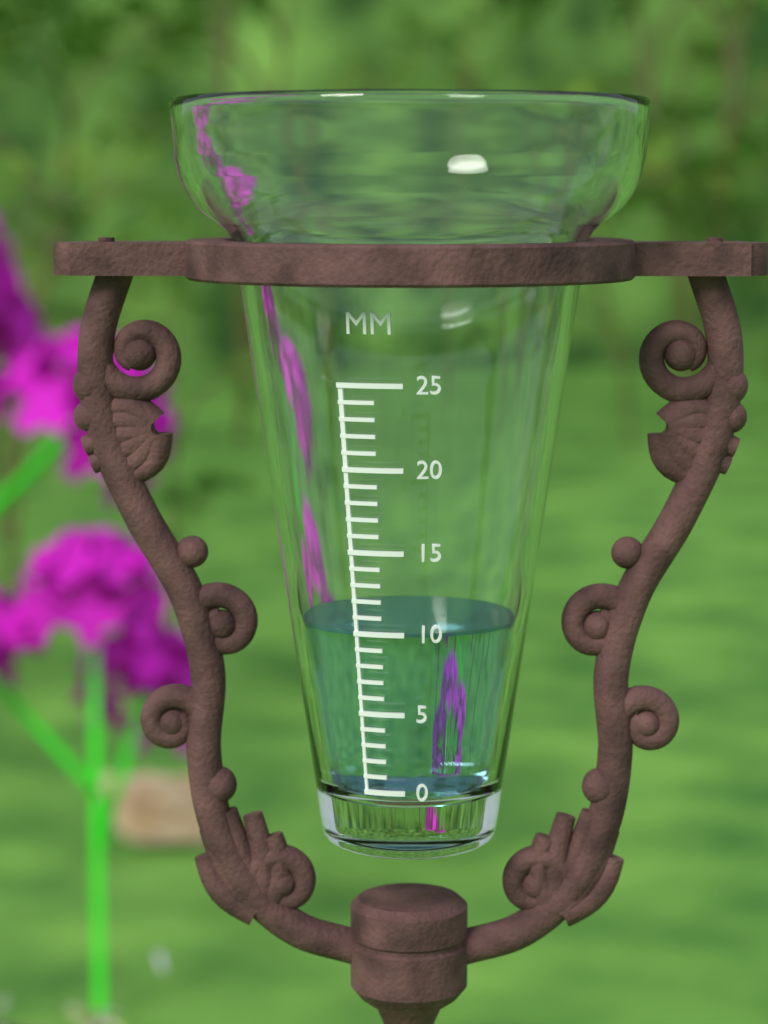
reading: 10 mm
